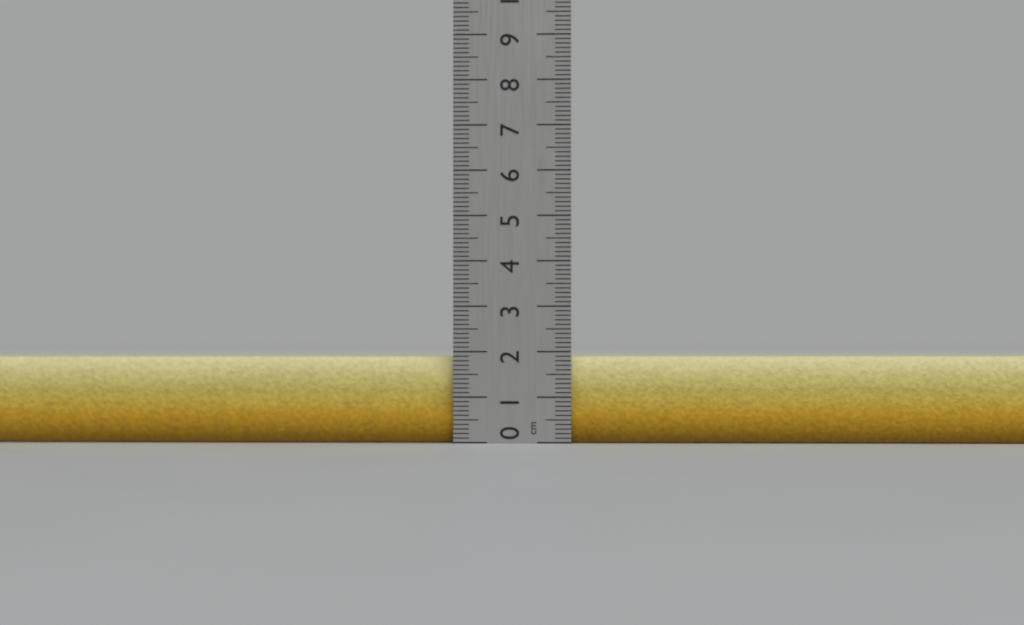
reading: 1.9 cm
